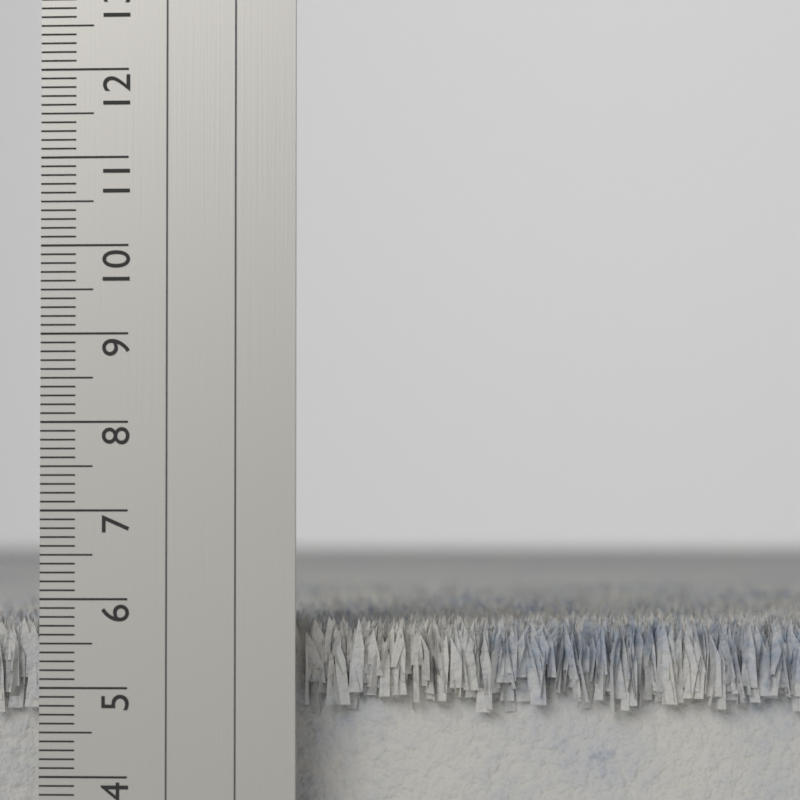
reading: 5.8 cm
